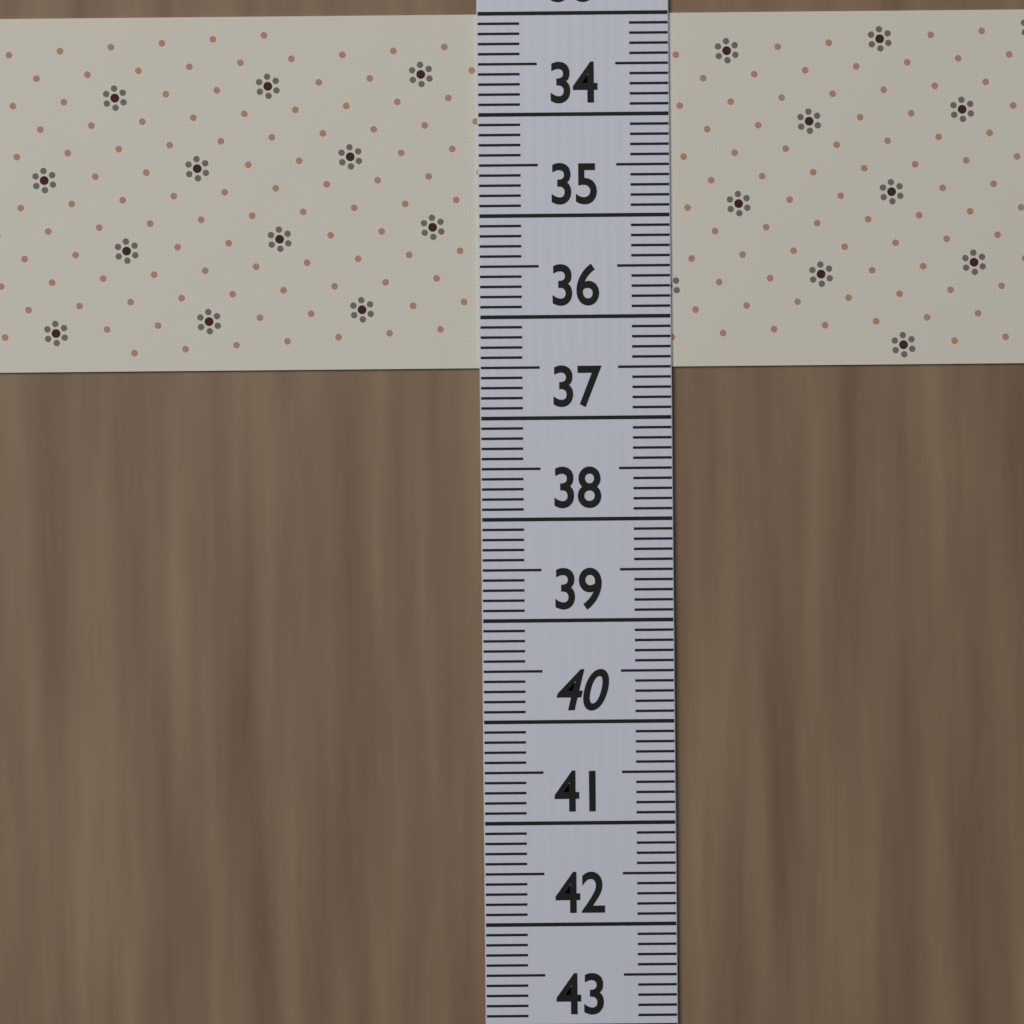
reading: 36.5 (no unit)
